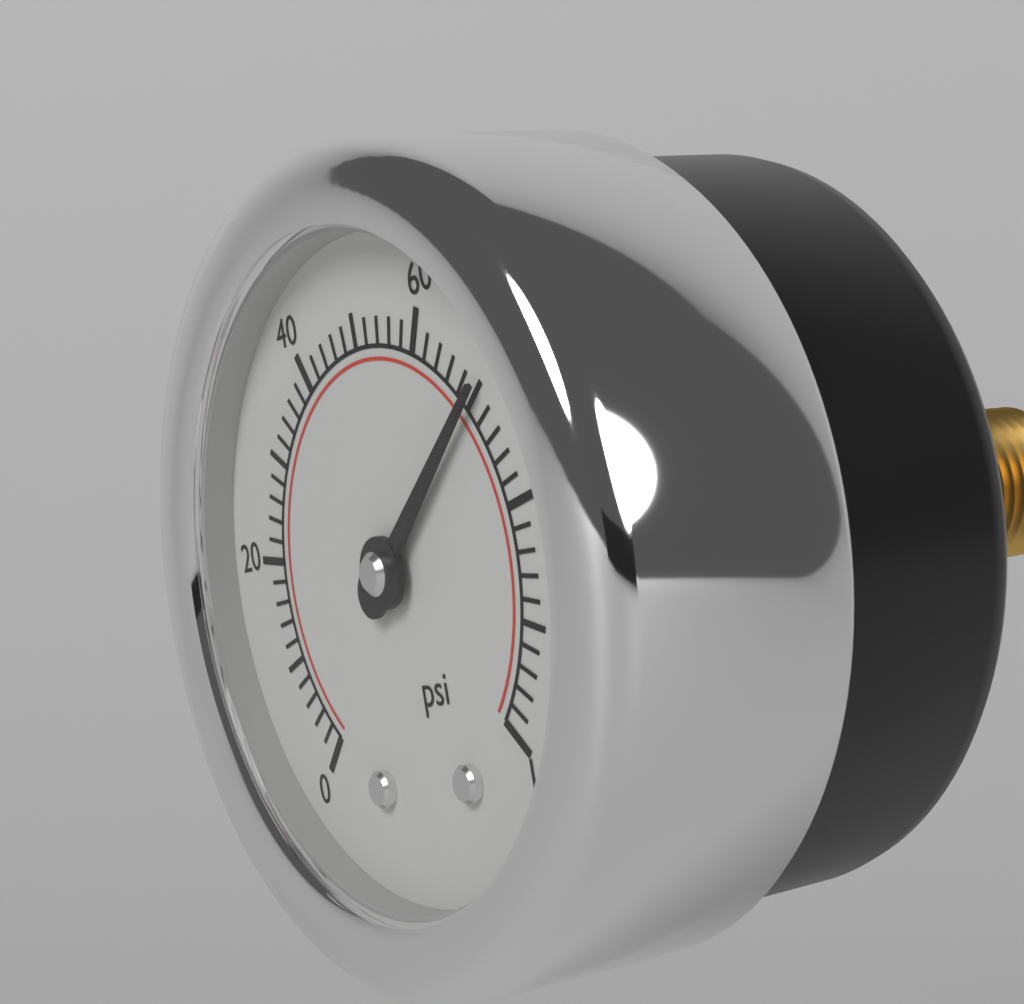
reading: 70 psi
